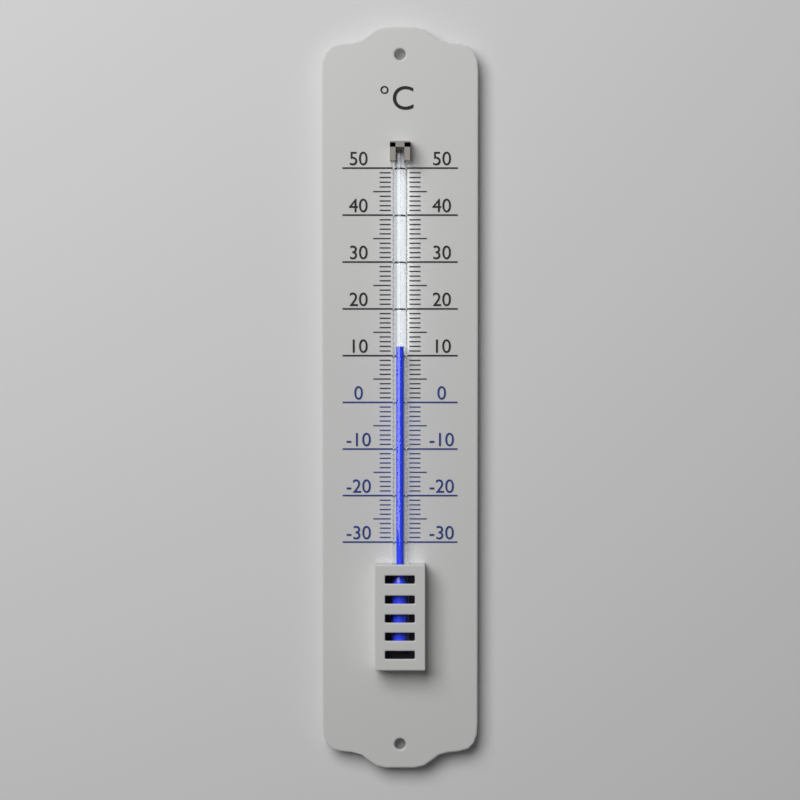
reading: 12 °C
